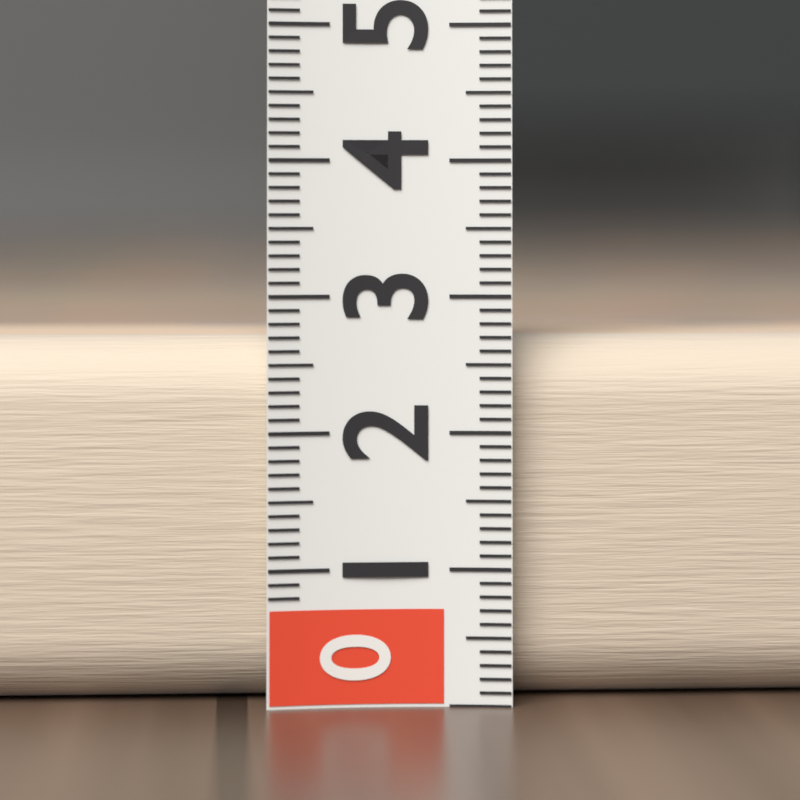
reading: 2.7 (no unit)
